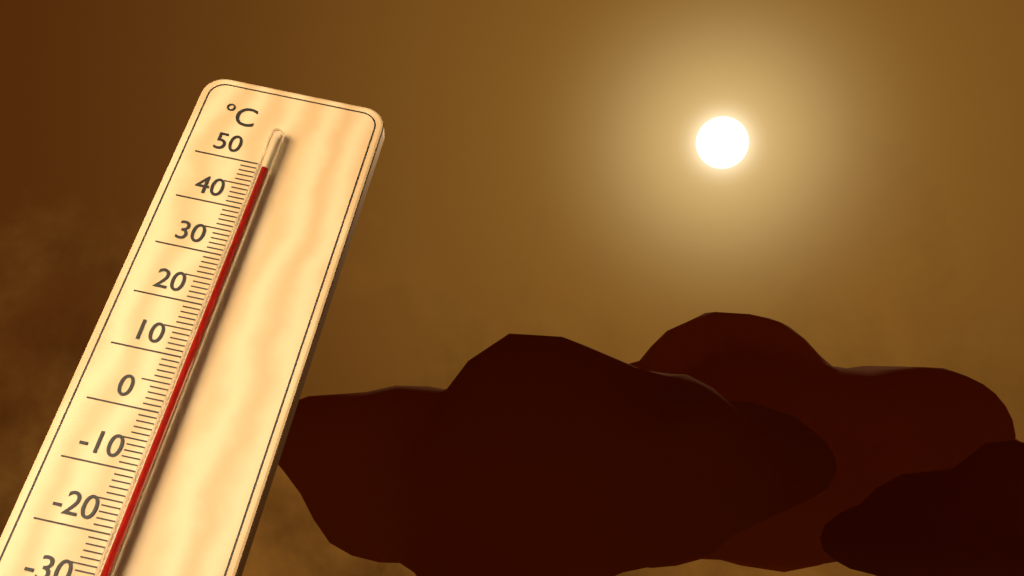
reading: 48 °C
